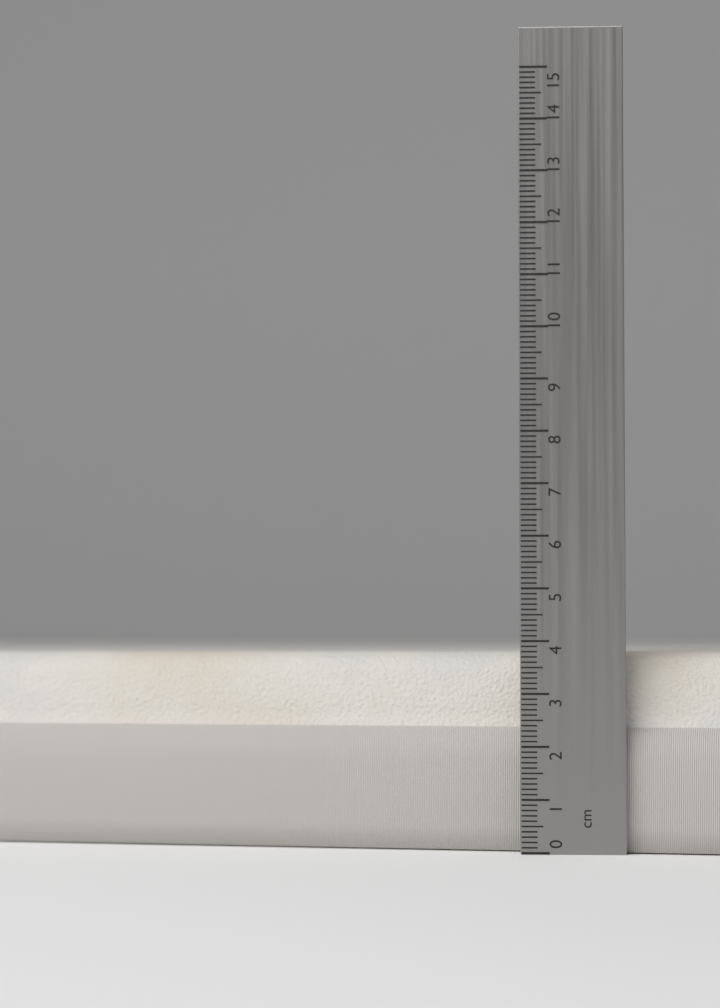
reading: 3.8 cm
